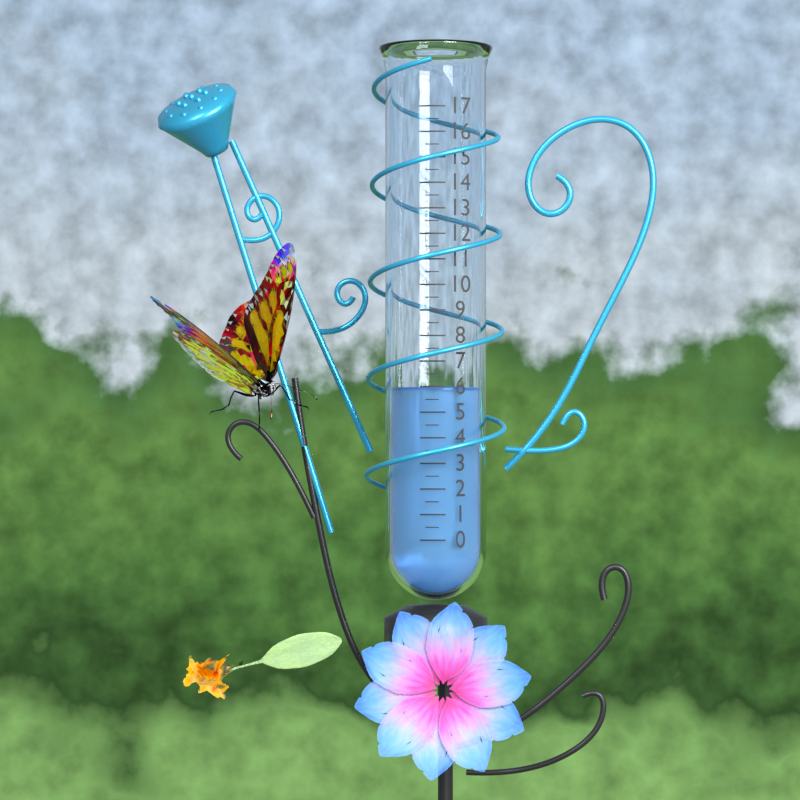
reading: 6.0 (no unit)
